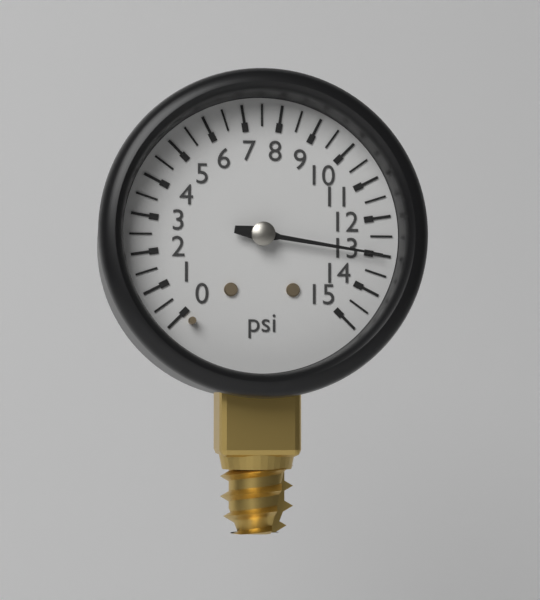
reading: 13.0 psi
